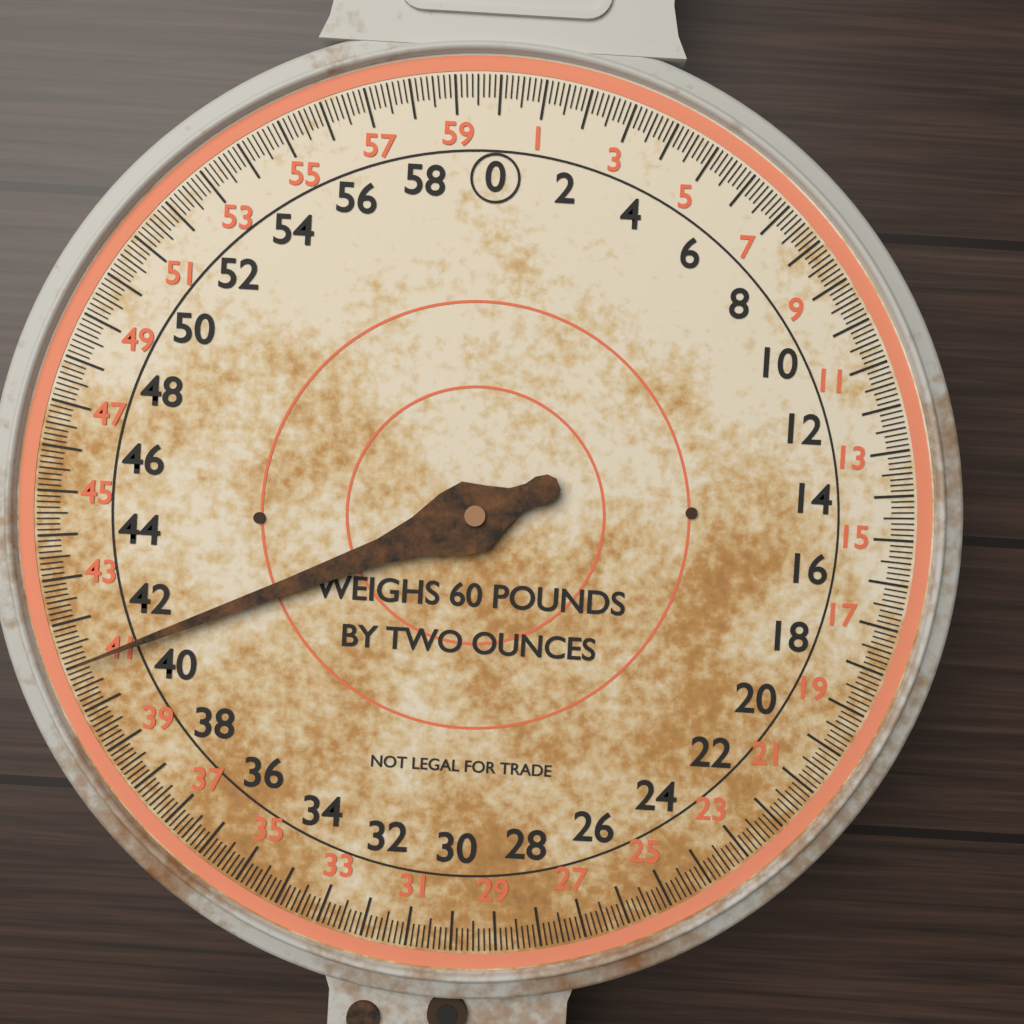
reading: 41.000 lb
